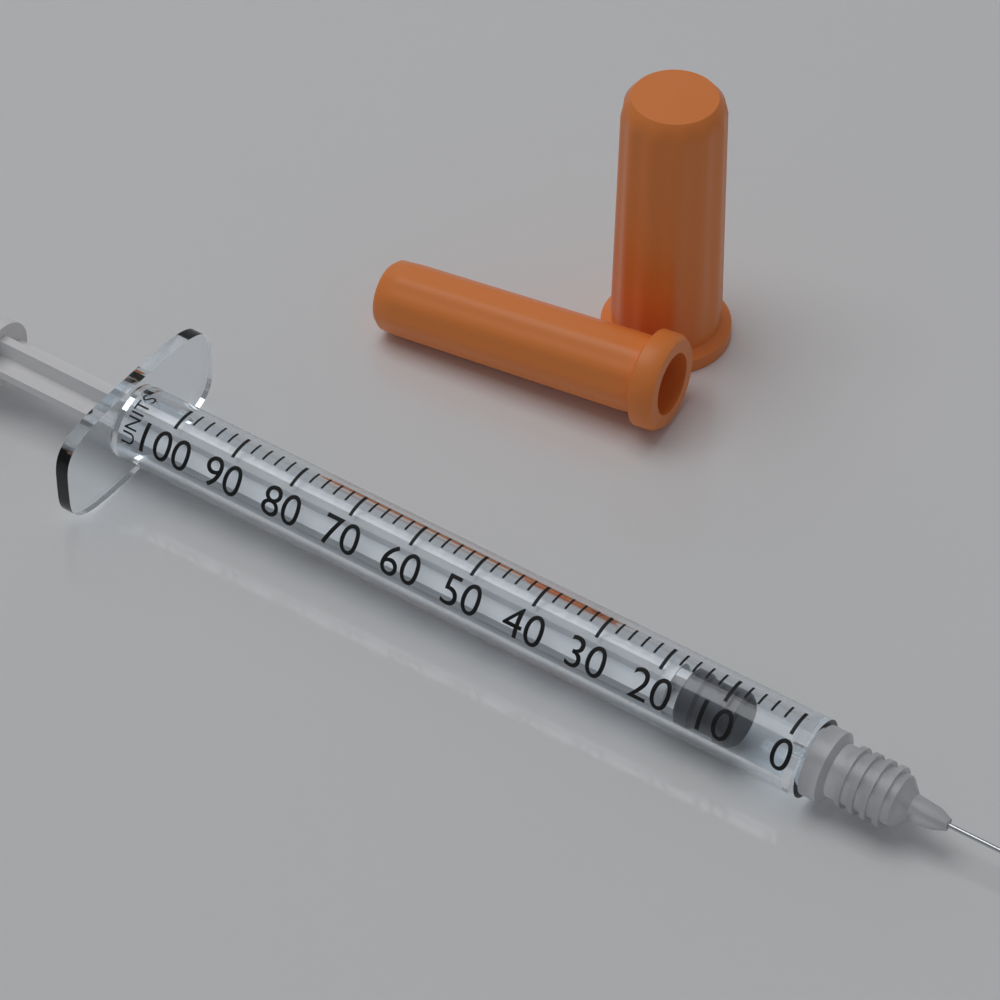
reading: 8 units
